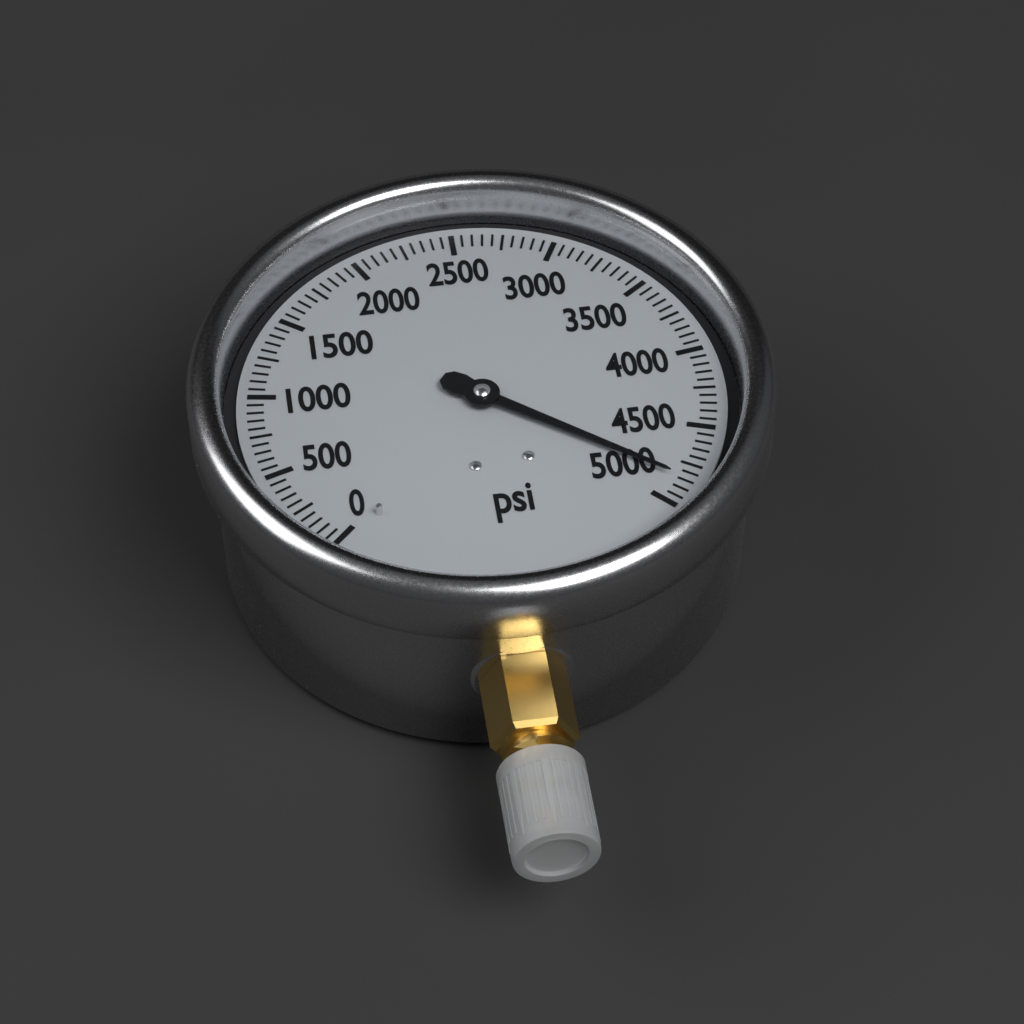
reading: 4850 psi
